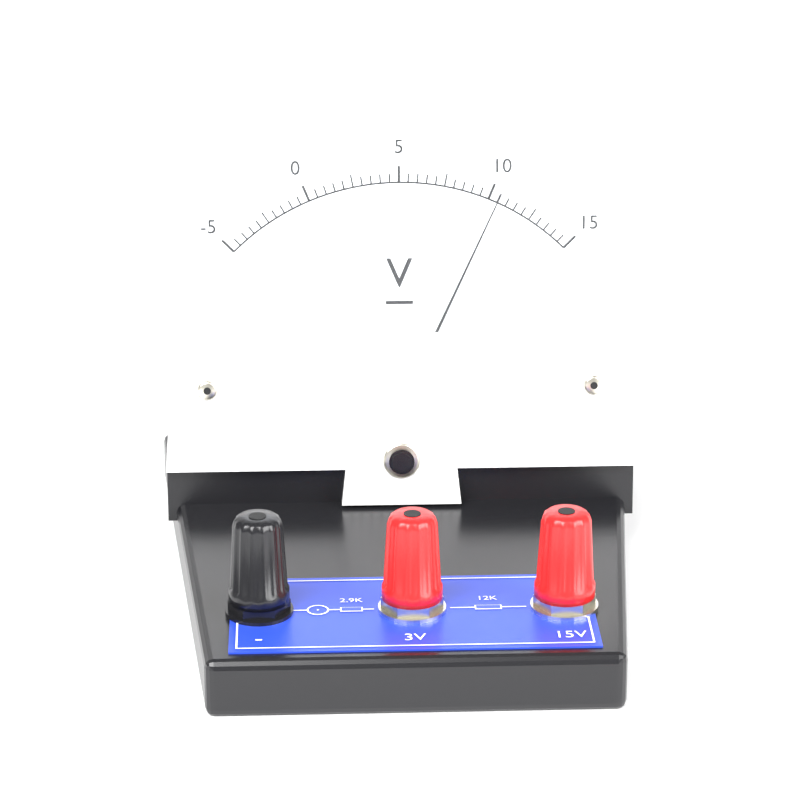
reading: 10.5 V
